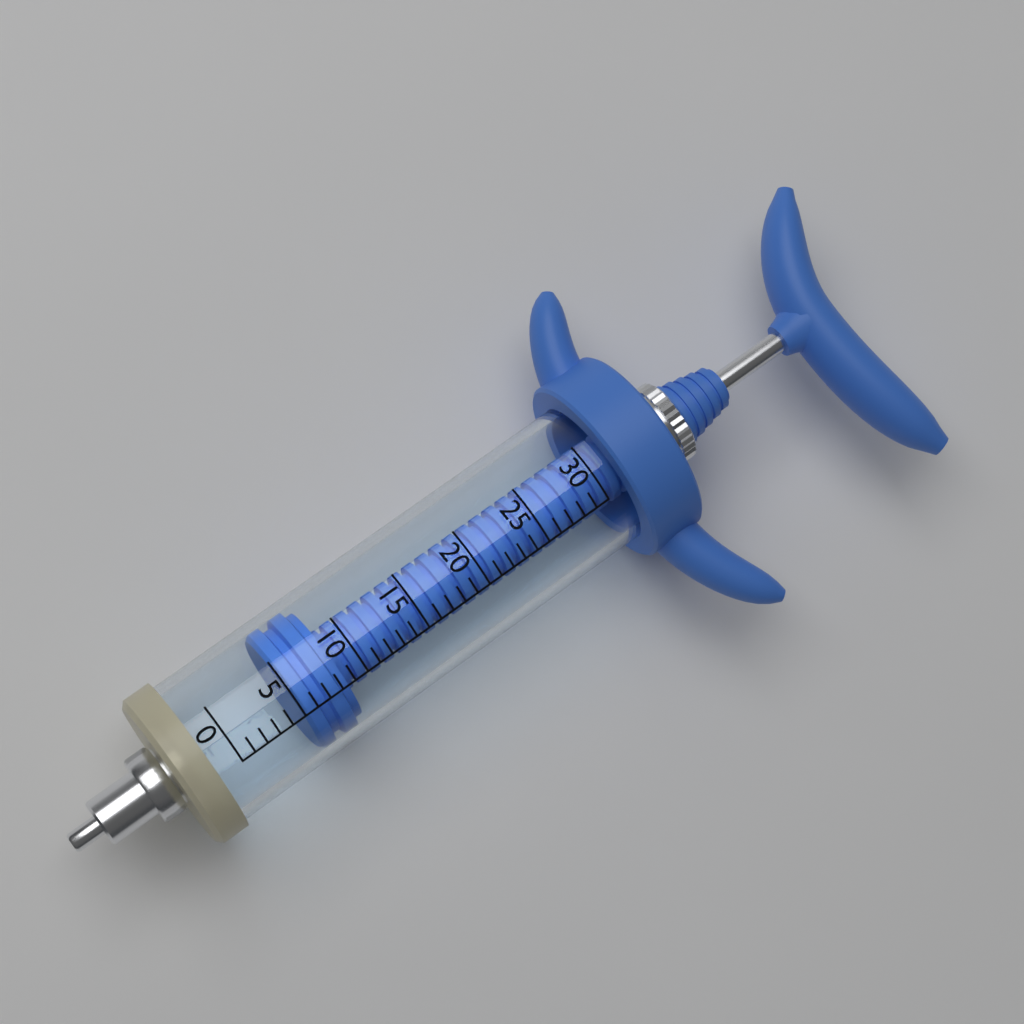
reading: 5 (no unit)
